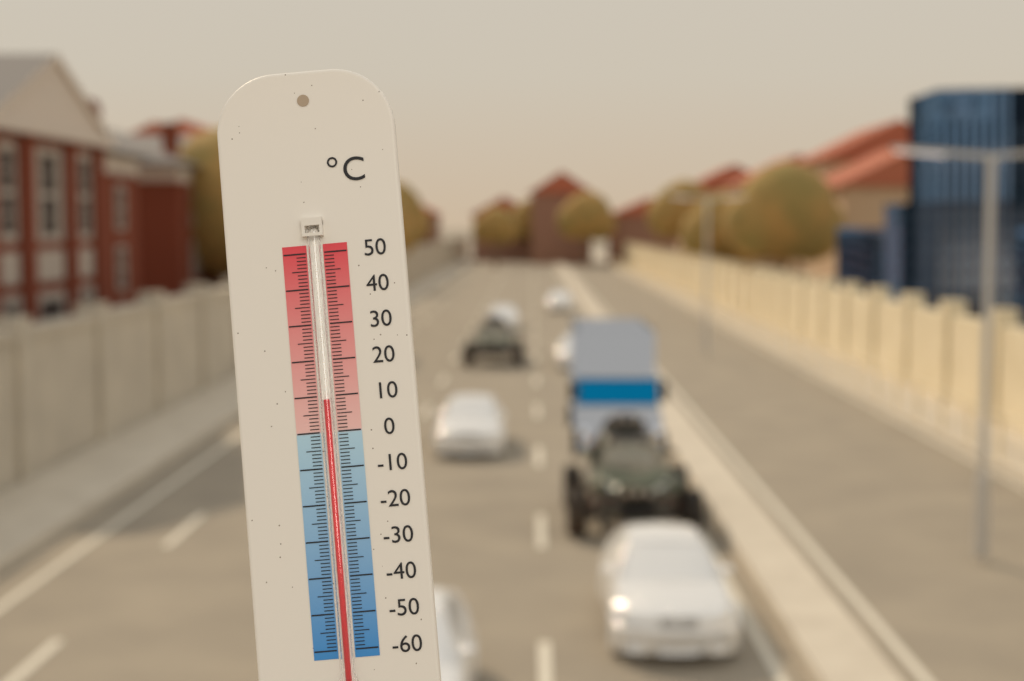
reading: 9 °C
